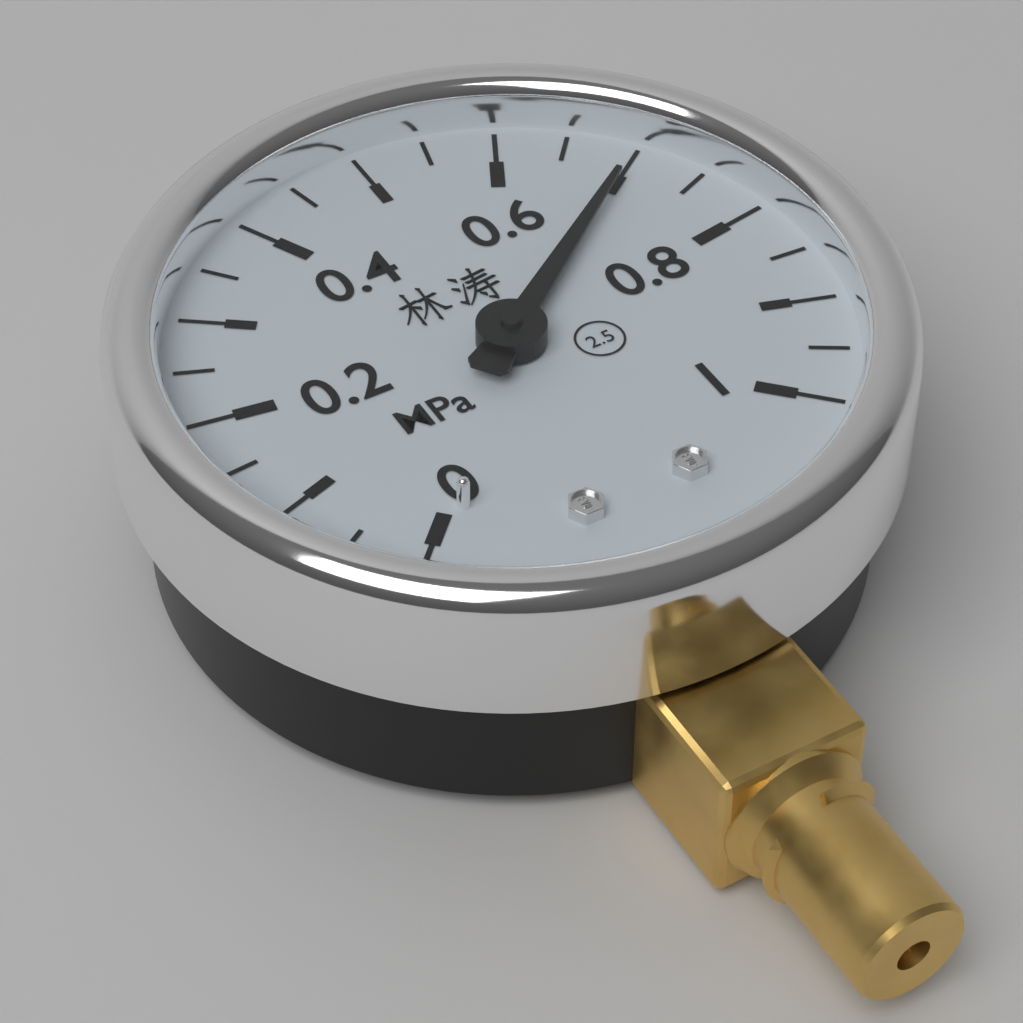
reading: 0.70 MPa
